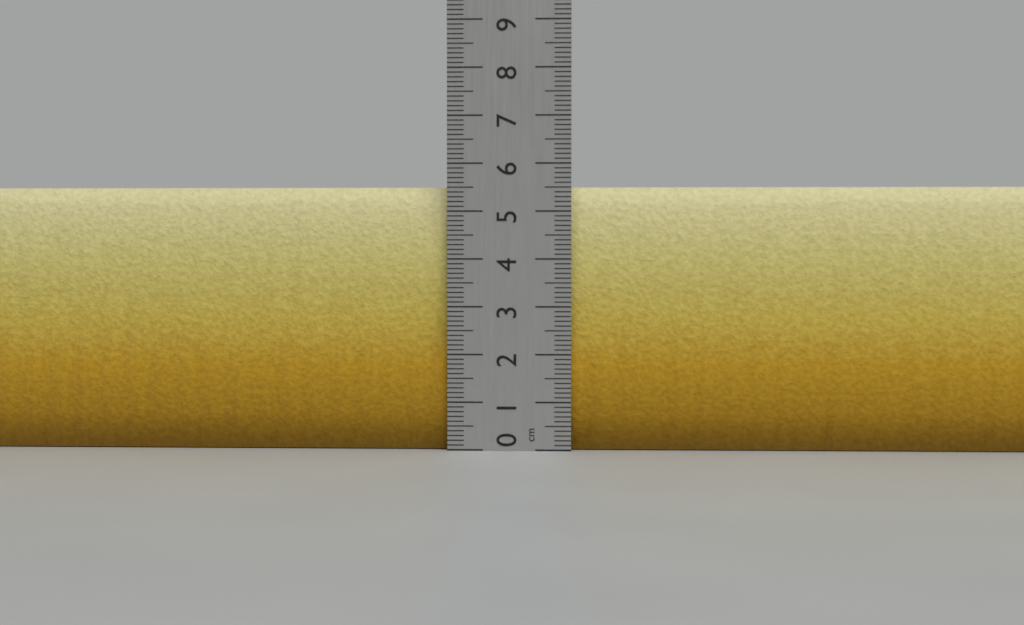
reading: 5.5 cm
